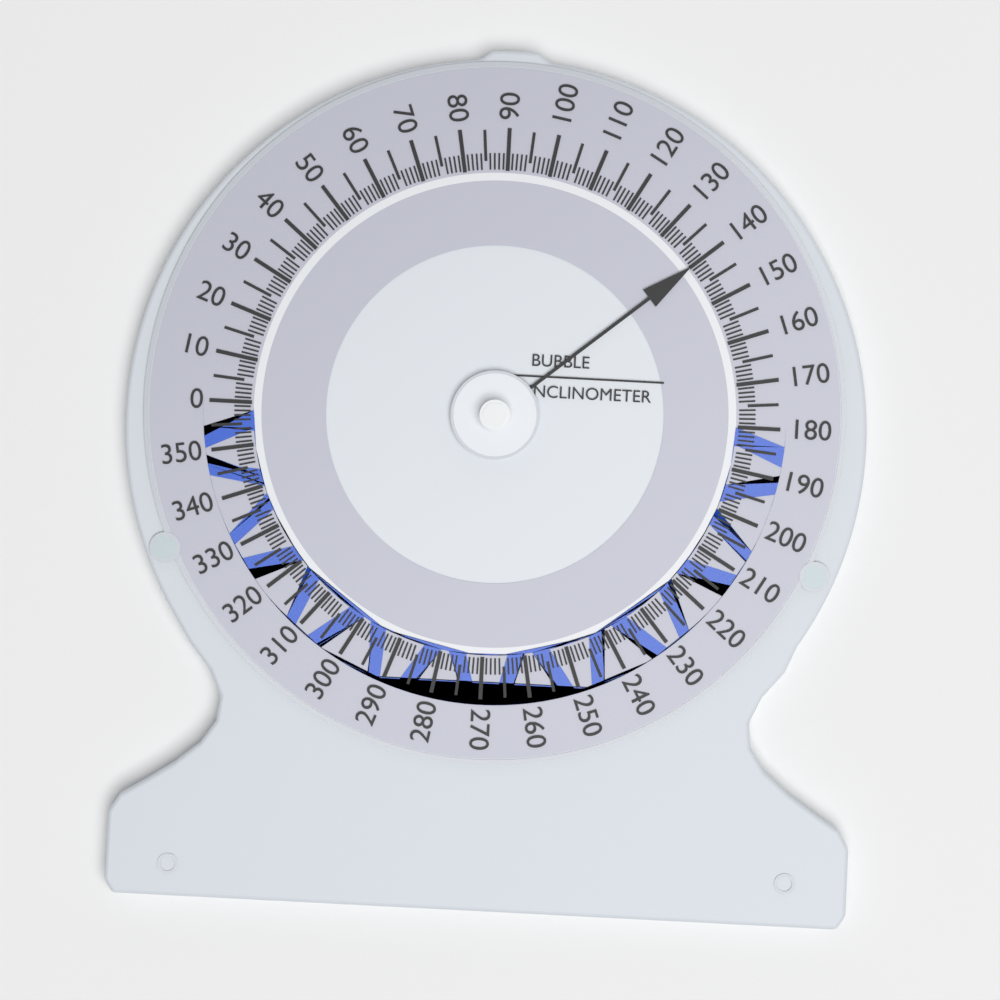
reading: 140 (no unit)
